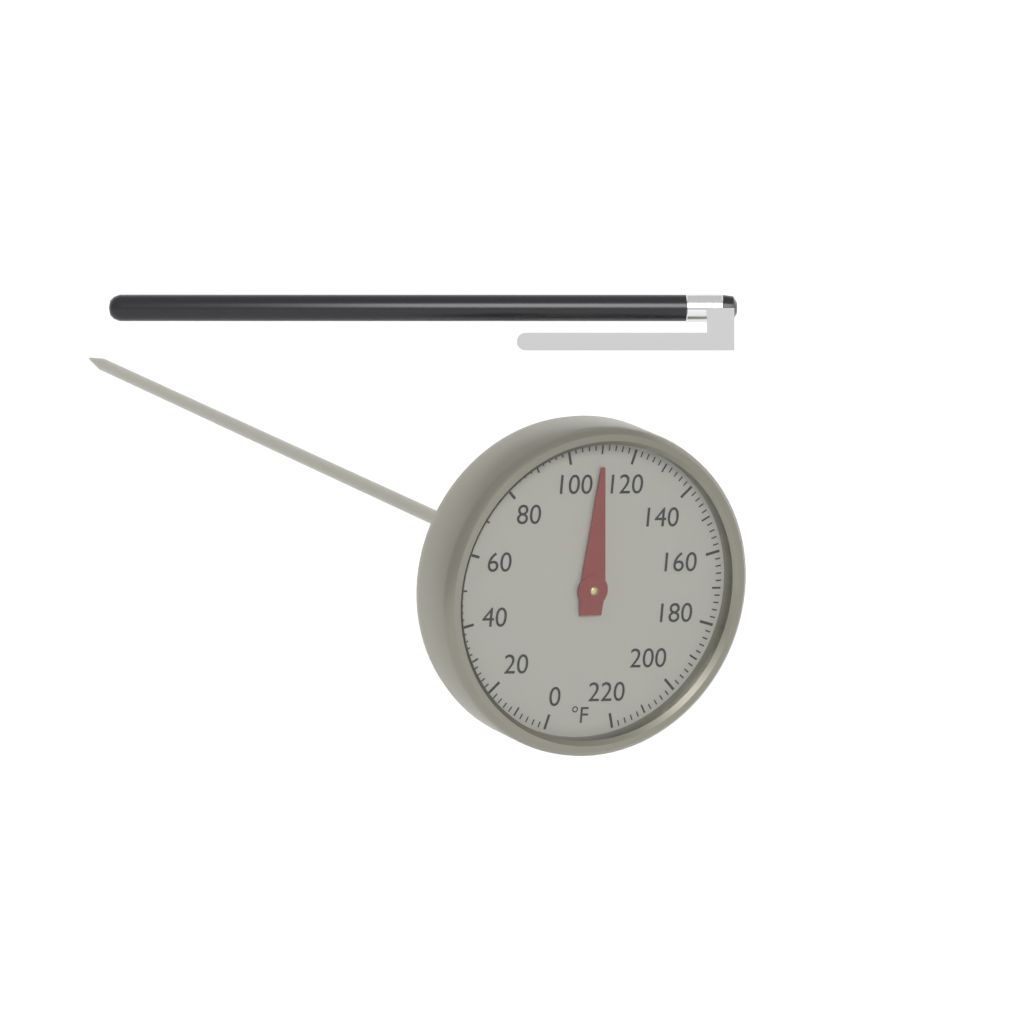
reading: 110 °F
